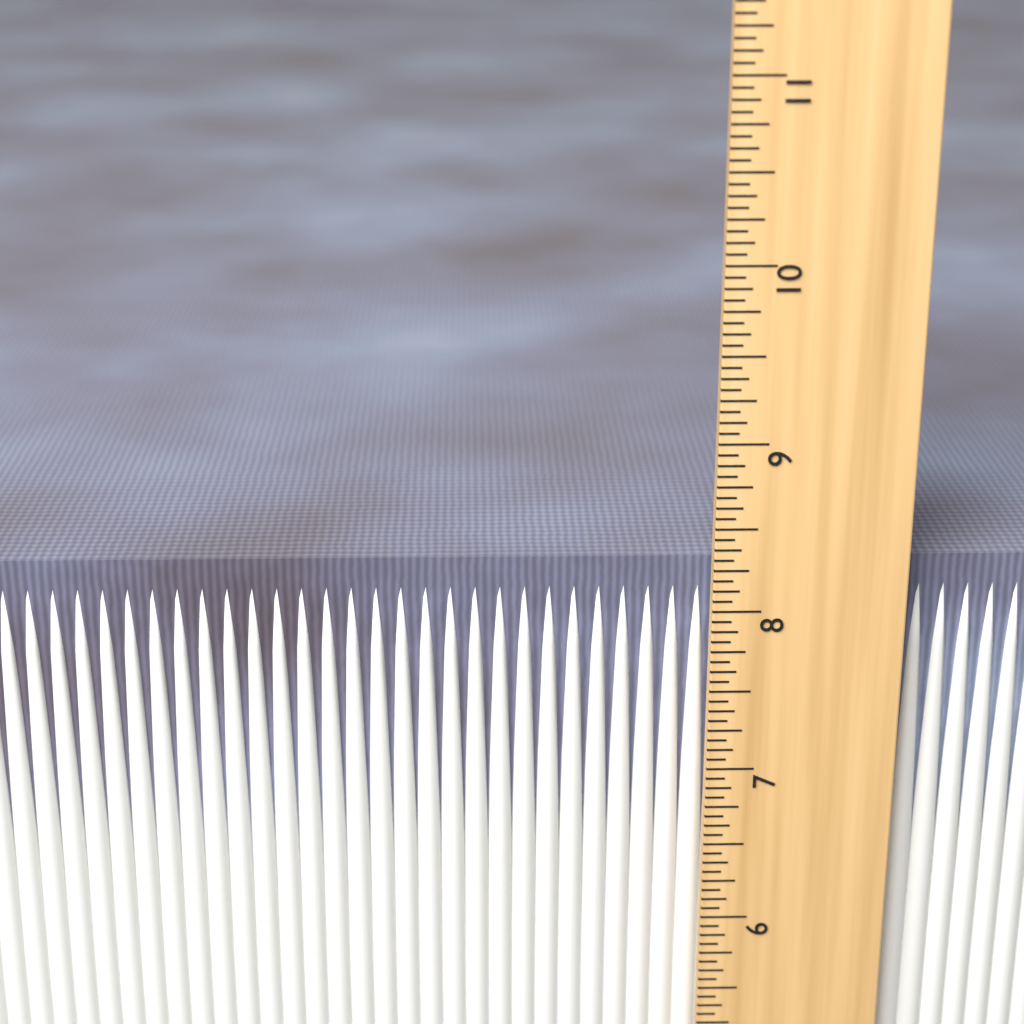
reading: 8.2500 in
